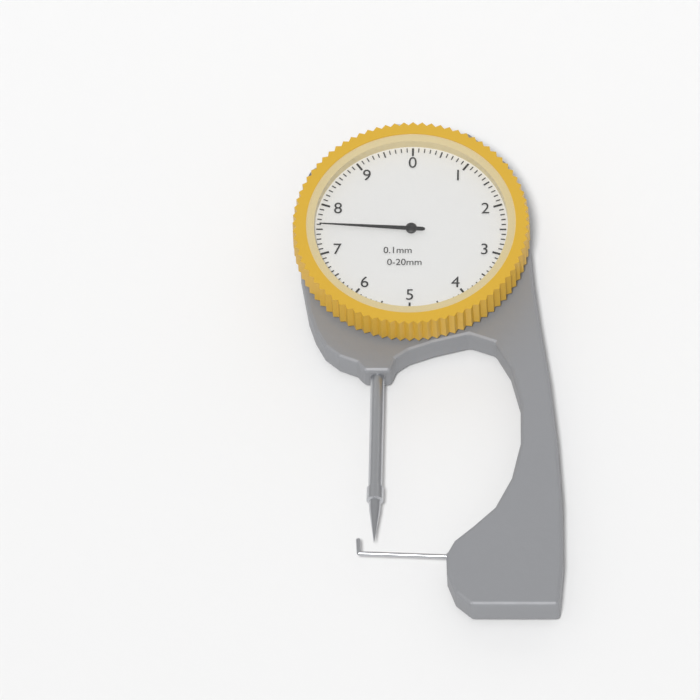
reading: 7.6 mm
